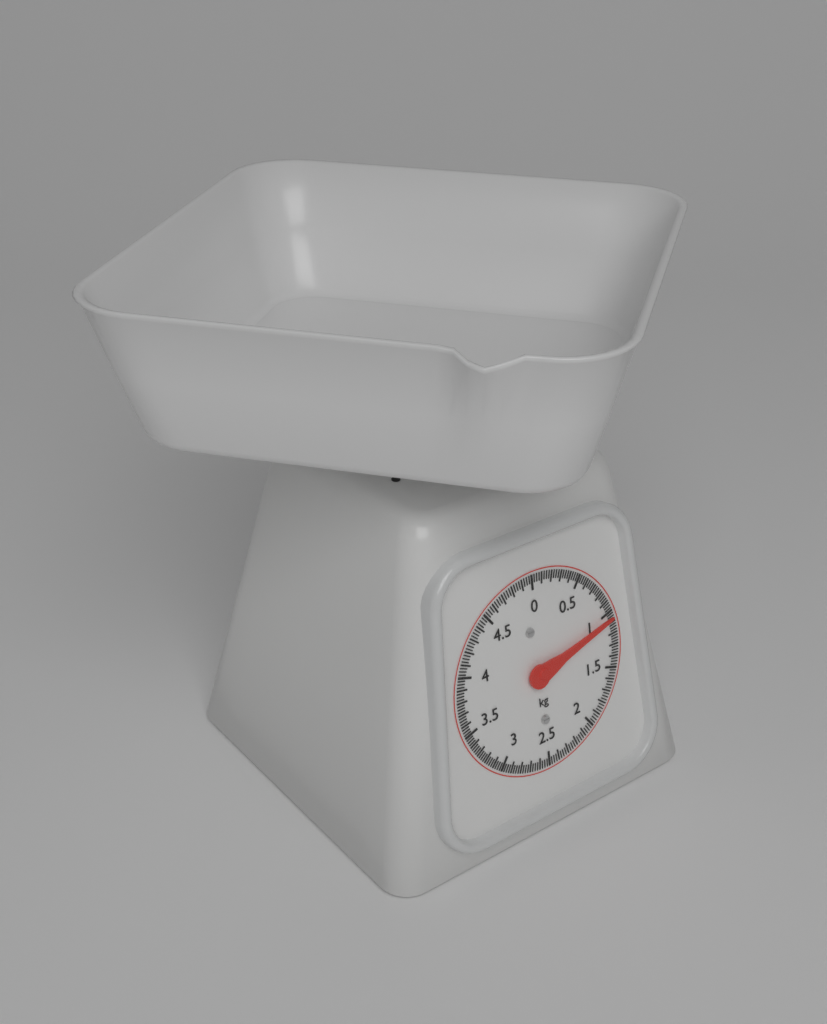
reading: 1.050 kg
